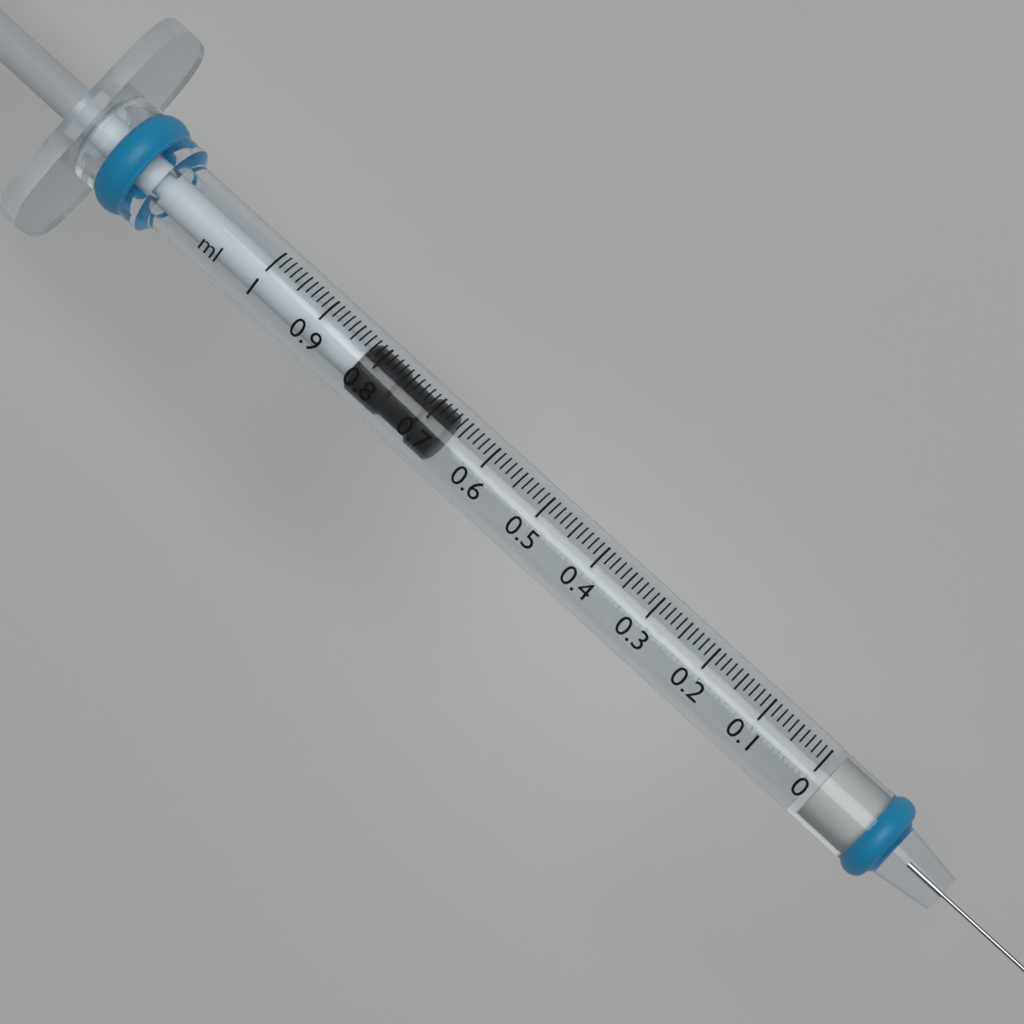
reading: 0.67 ml
